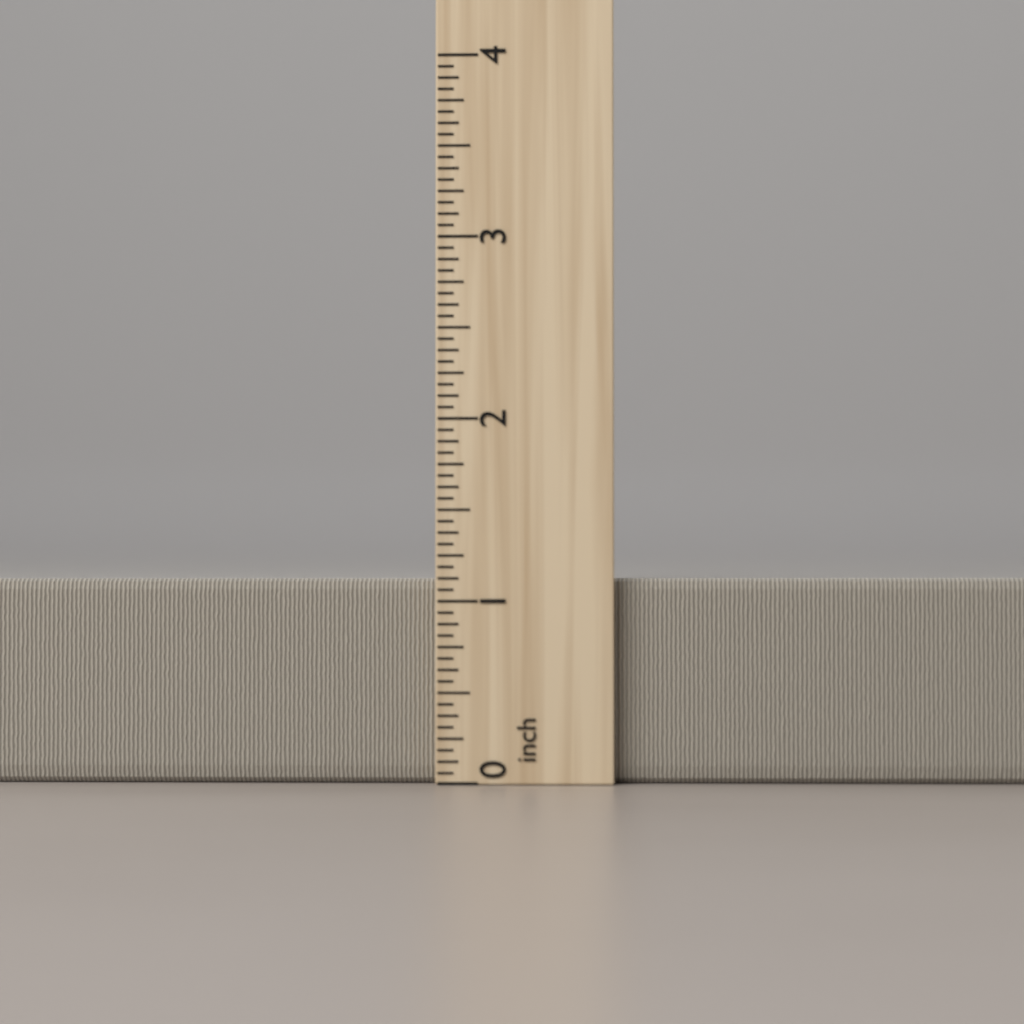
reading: 1.1250 inch
